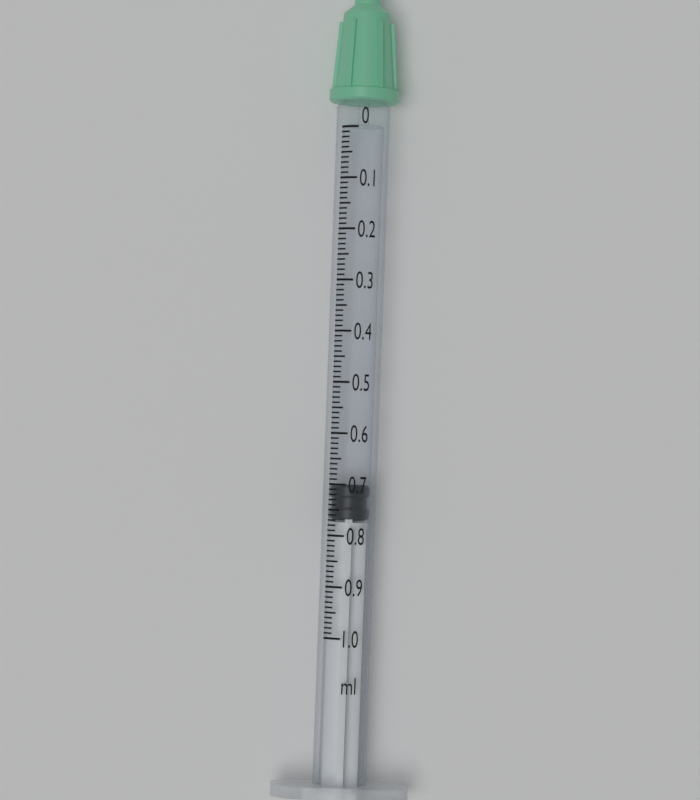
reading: 0.70 ml
